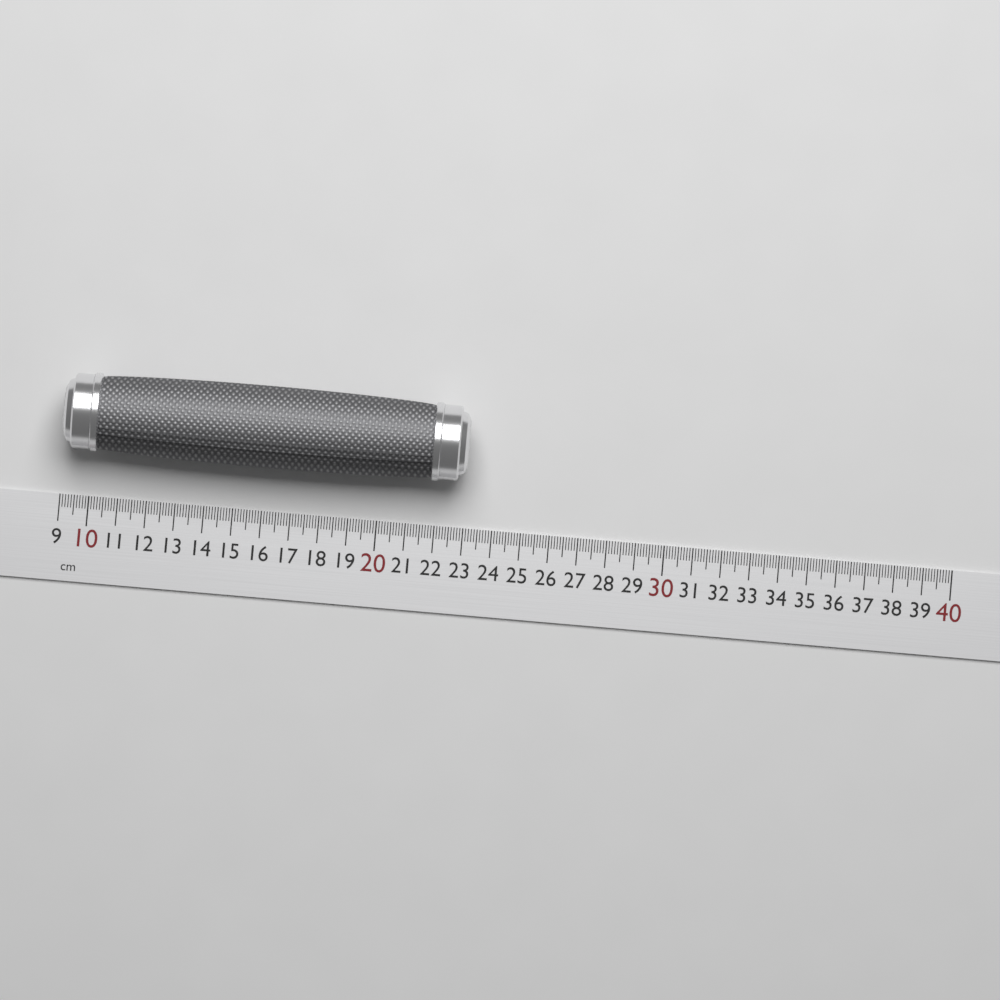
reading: 23.0 cm
